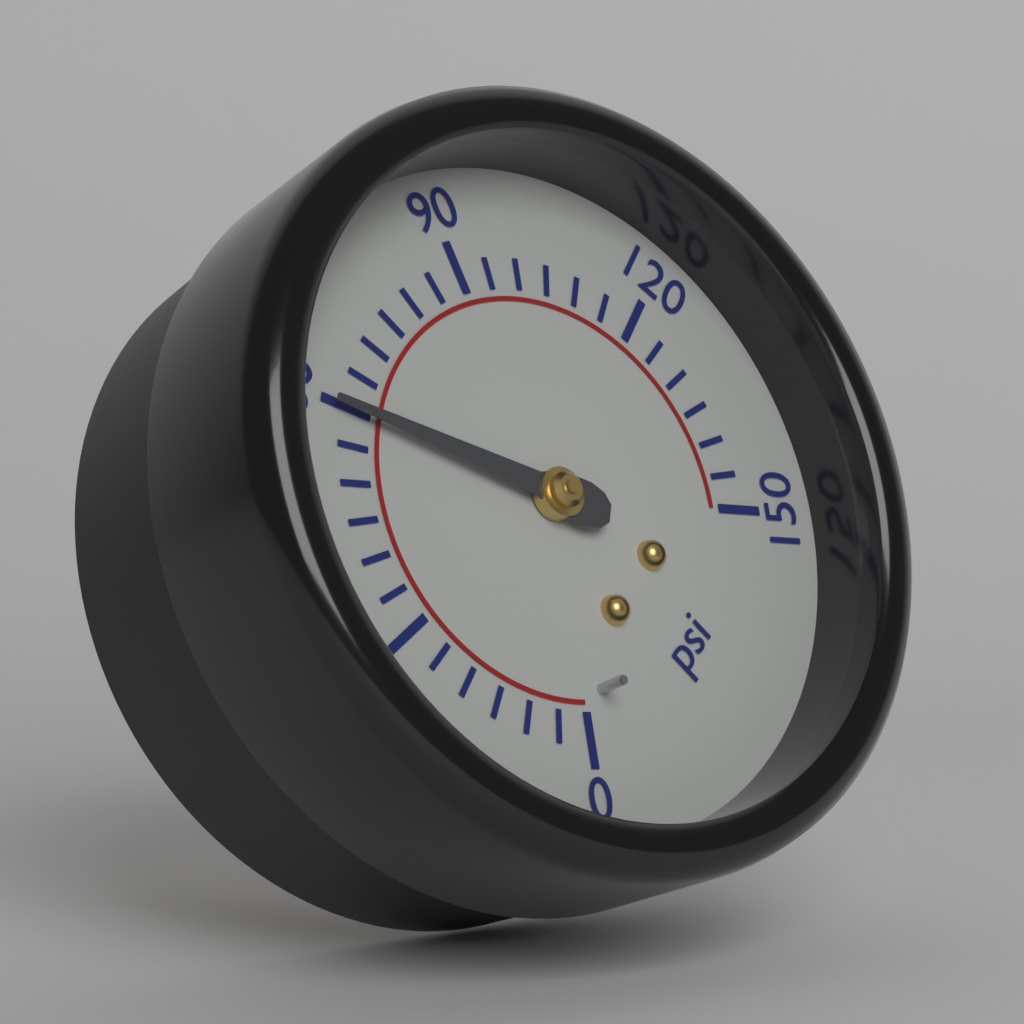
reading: 60 psi
